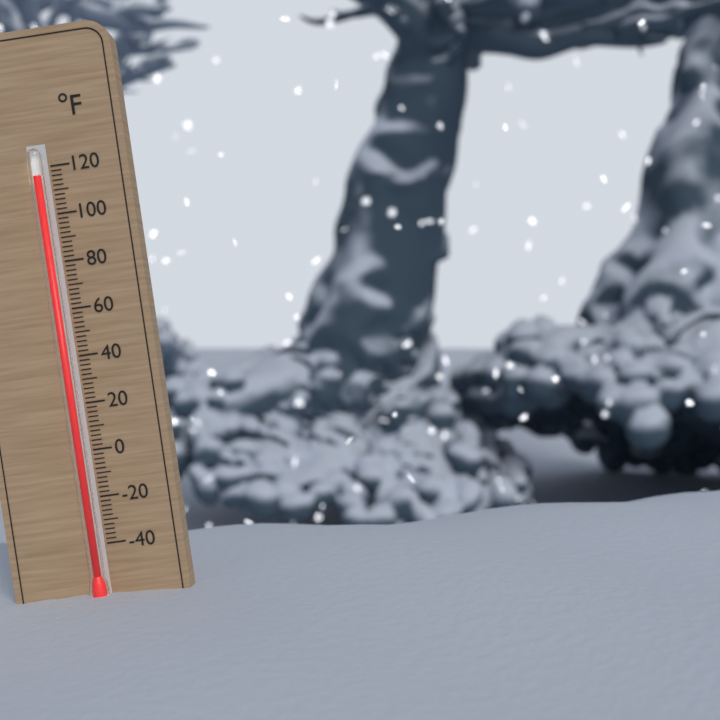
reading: 116 °F
